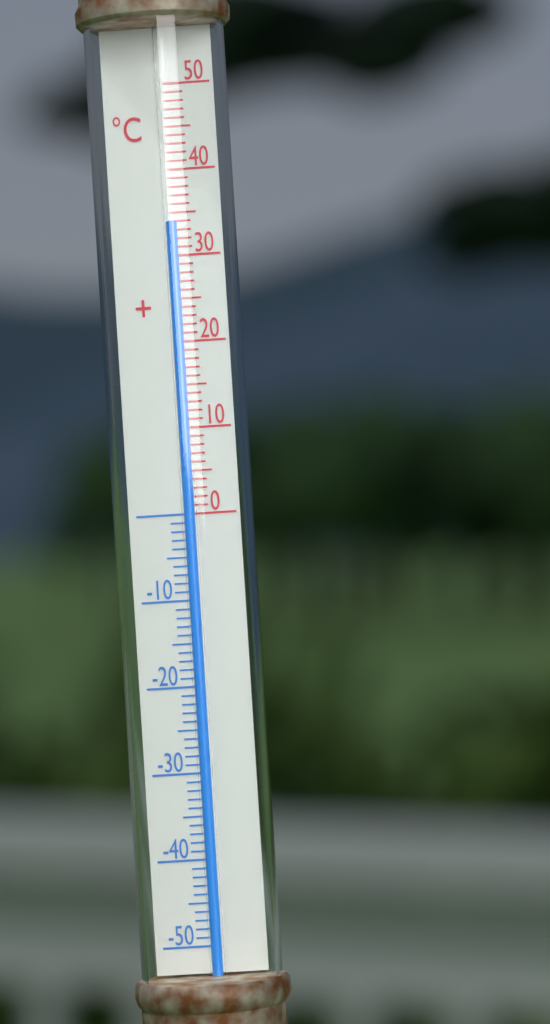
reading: 34 °C
